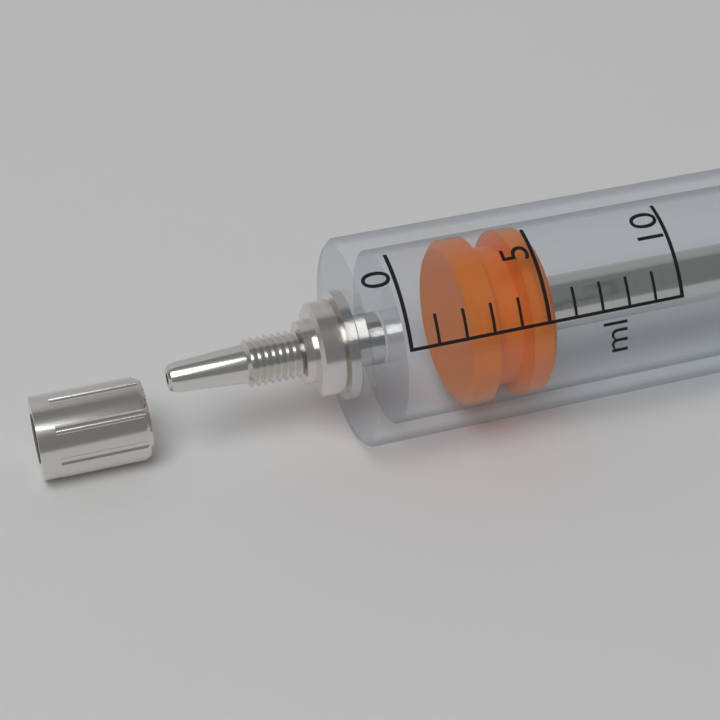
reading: 2.5 ml
